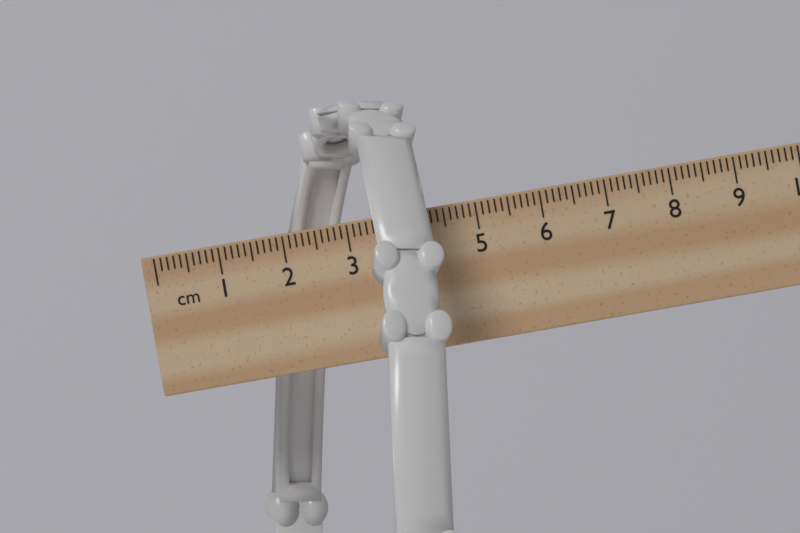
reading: 4.4 cm
